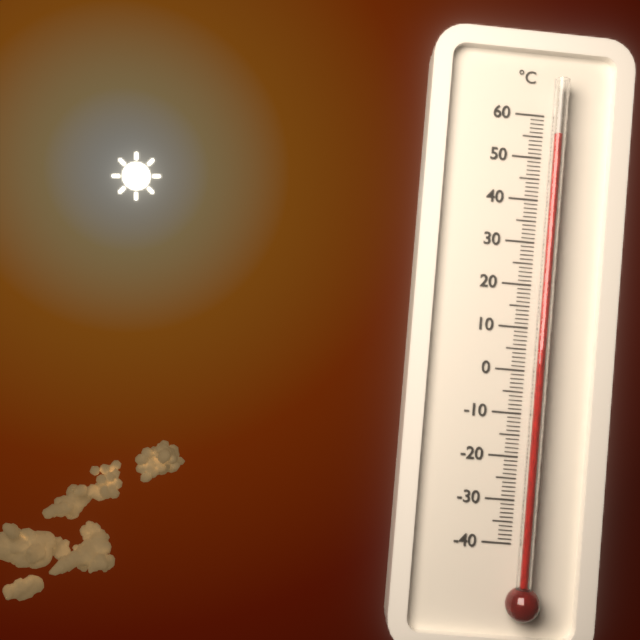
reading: 55 °C
